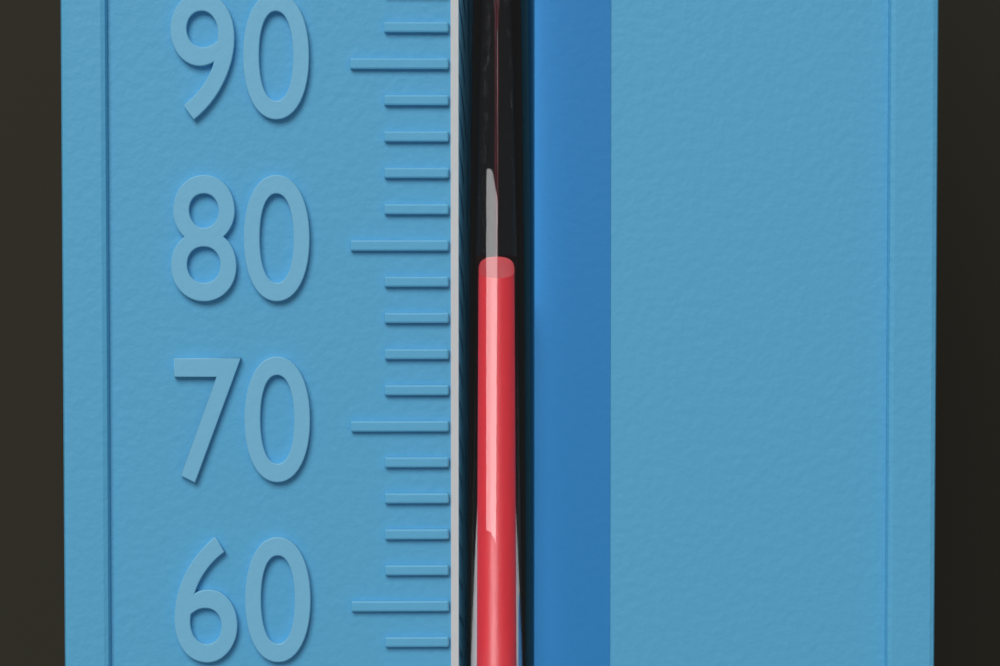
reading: 78 °F
